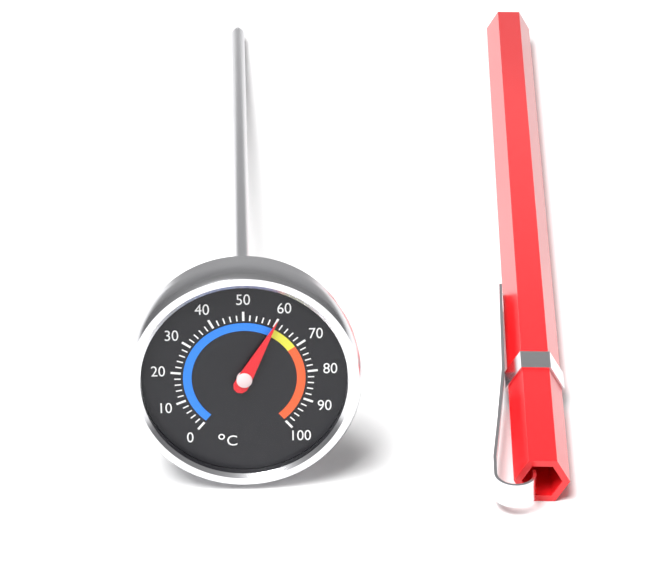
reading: 60 °C
